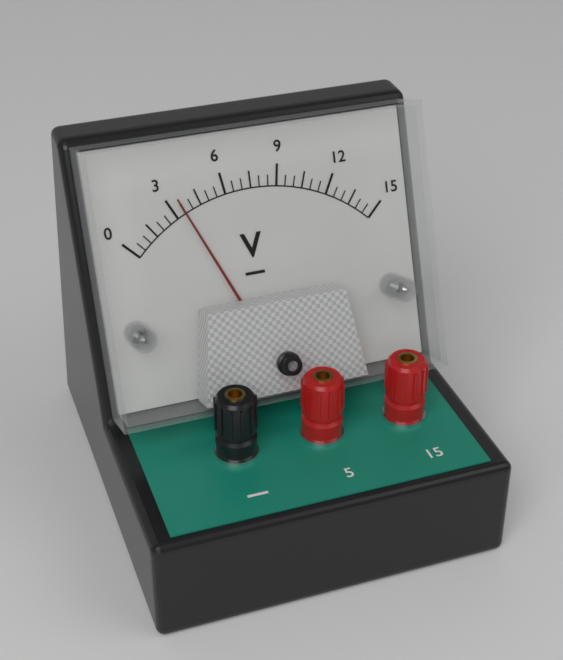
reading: 3.5 V
